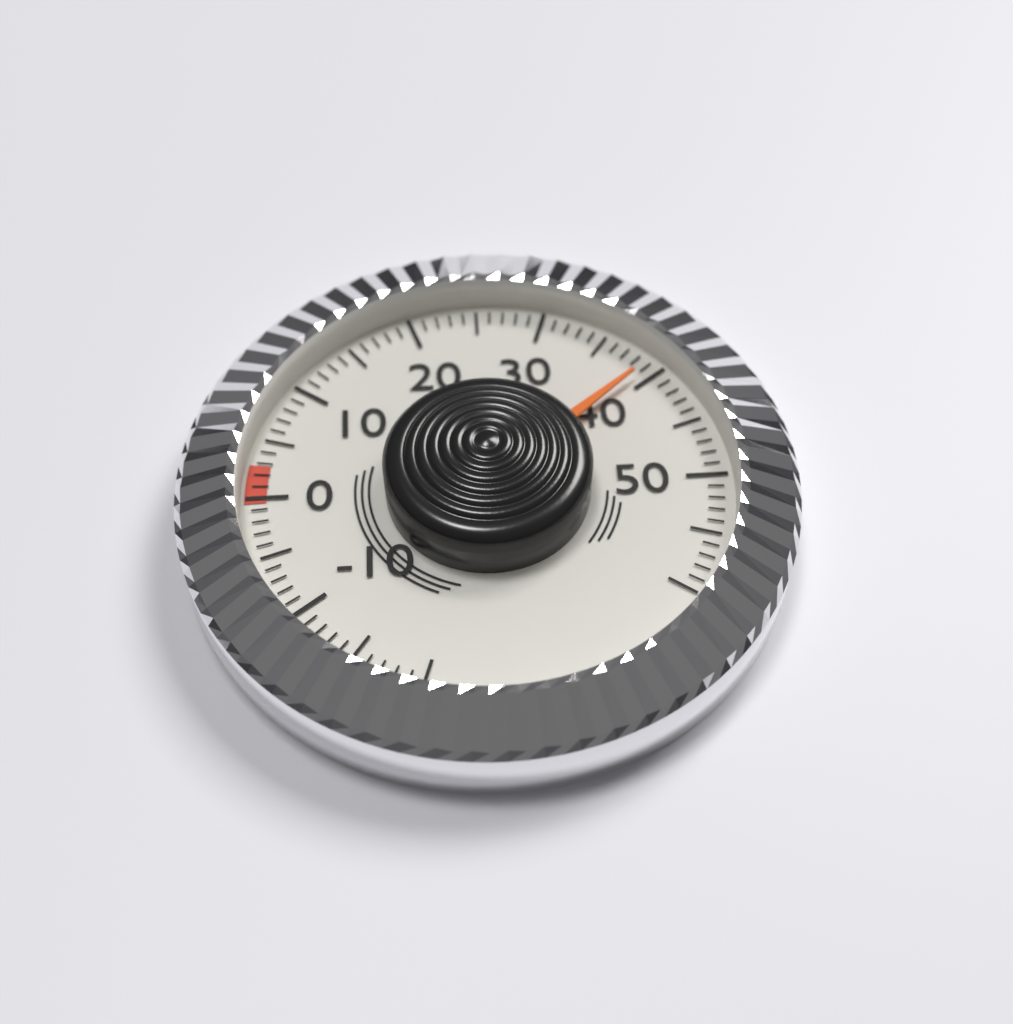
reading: 39 (no unit)
